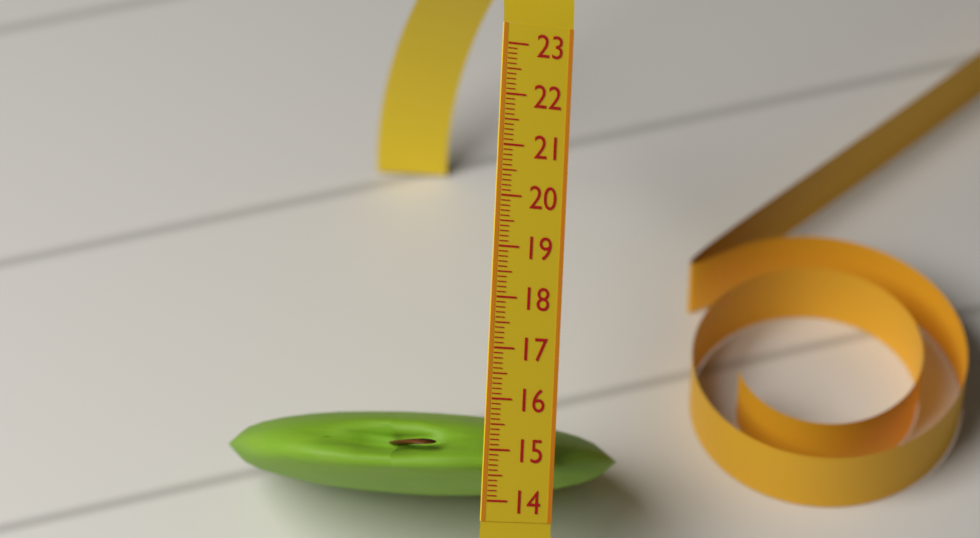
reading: 15.7 (no unit)
